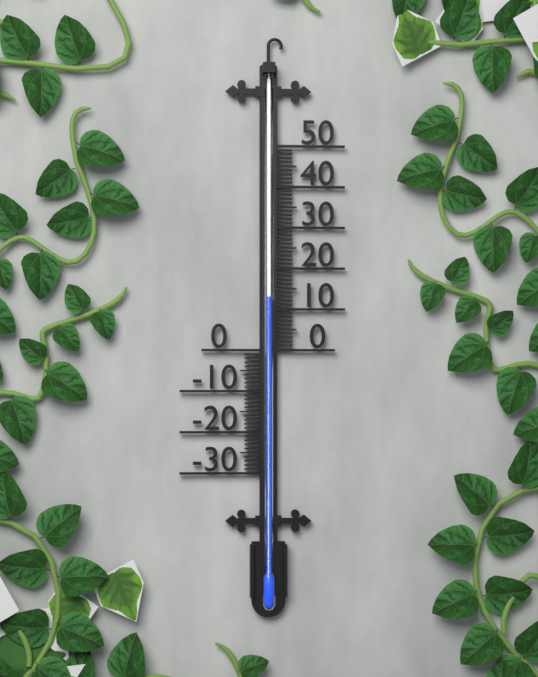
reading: 13 (no unit)
